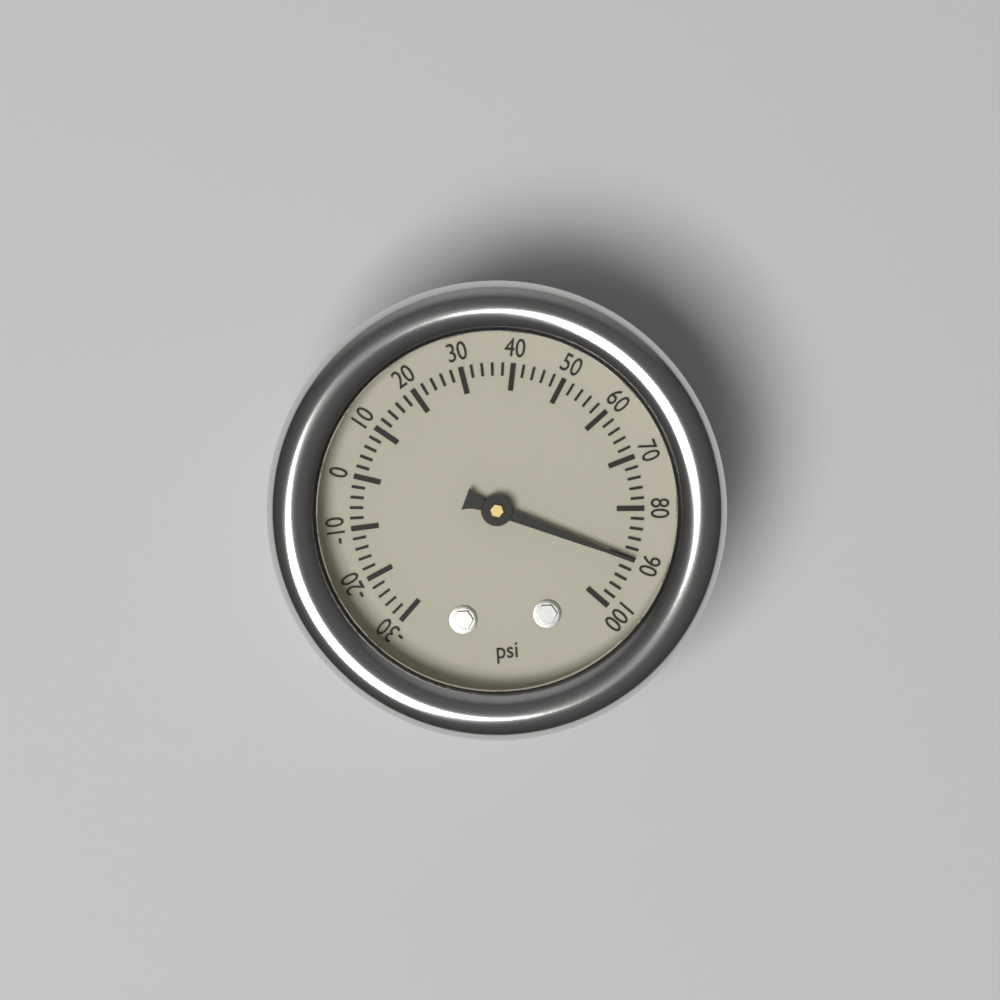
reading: 90 psi
